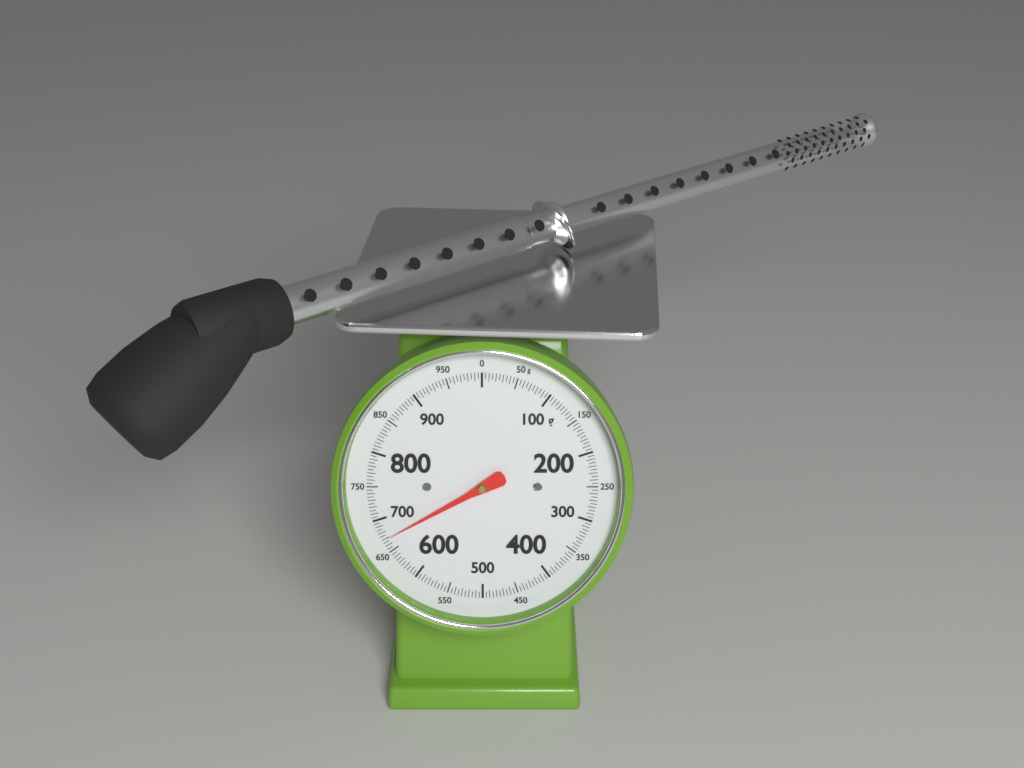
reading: 670 g
